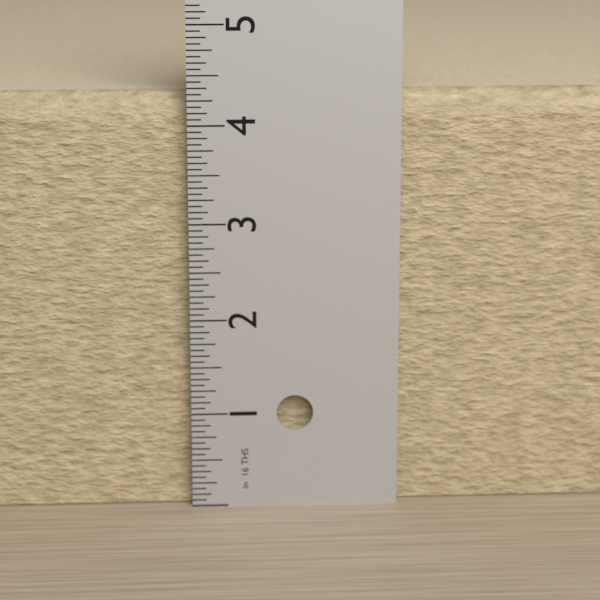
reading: 4.3125 in
